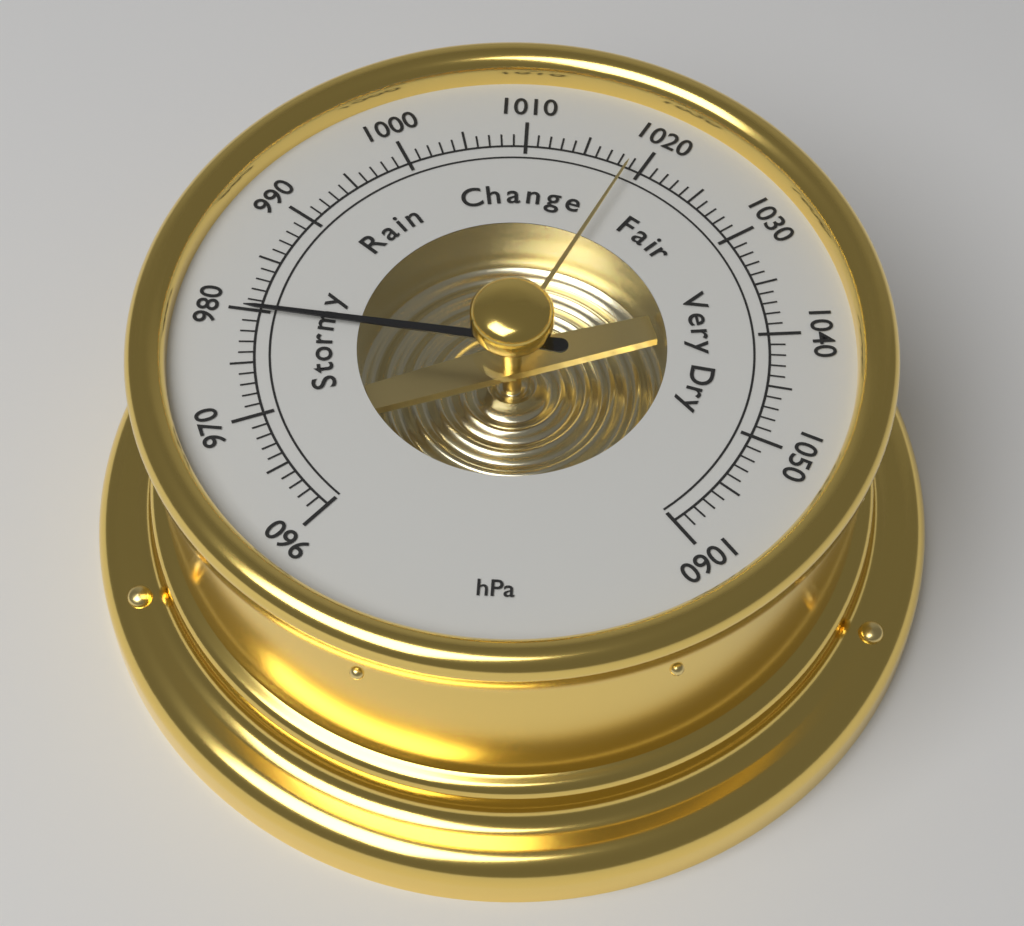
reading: 980 hPa
